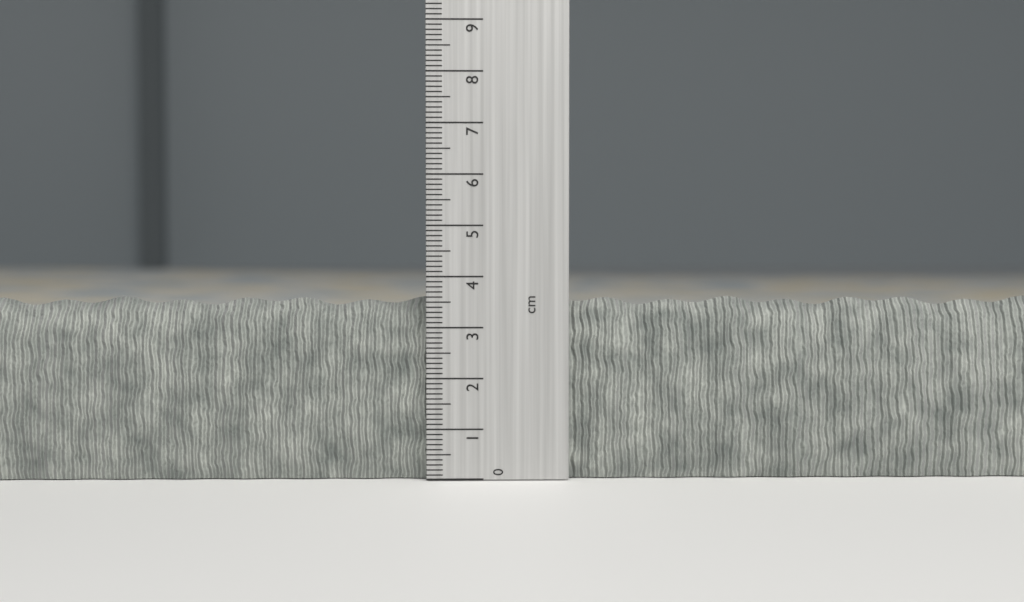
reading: 3.6 cm
